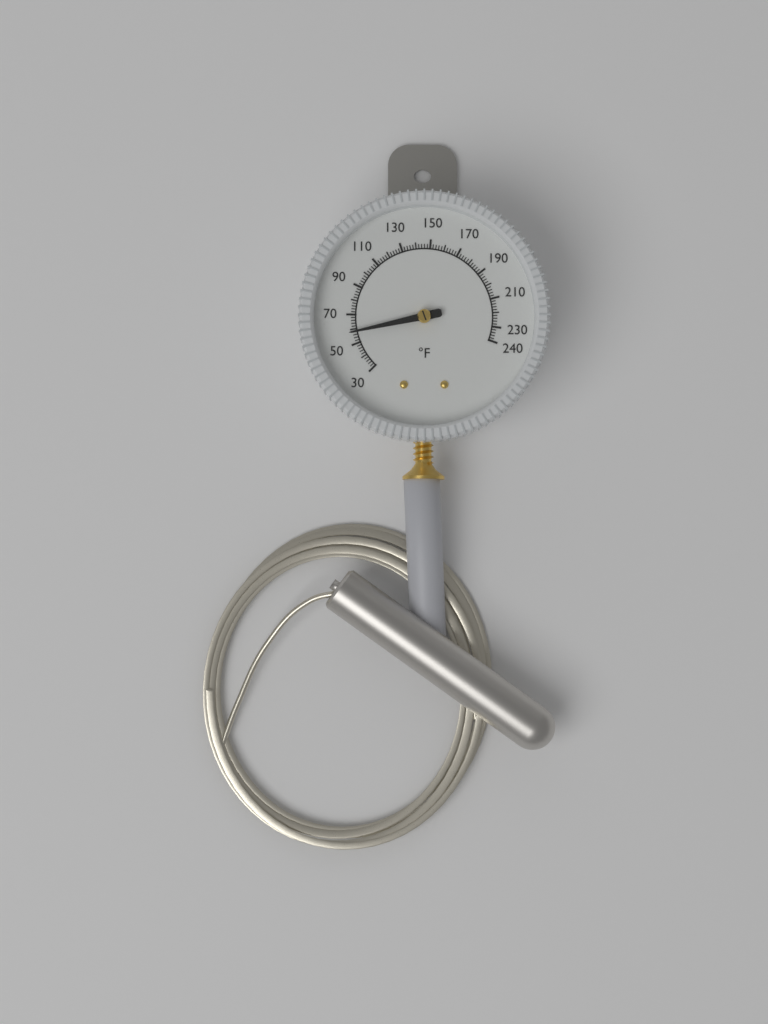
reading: 58 °F
